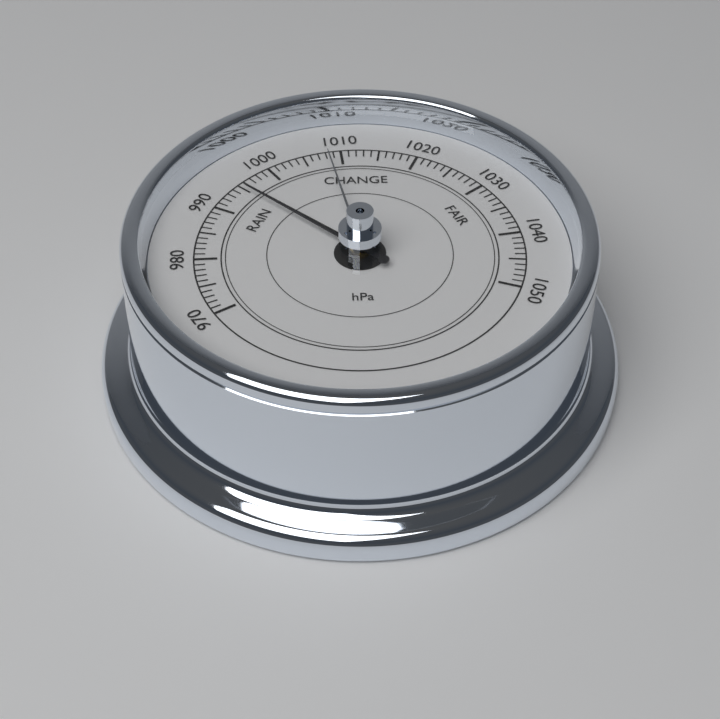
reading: 995 hPa
